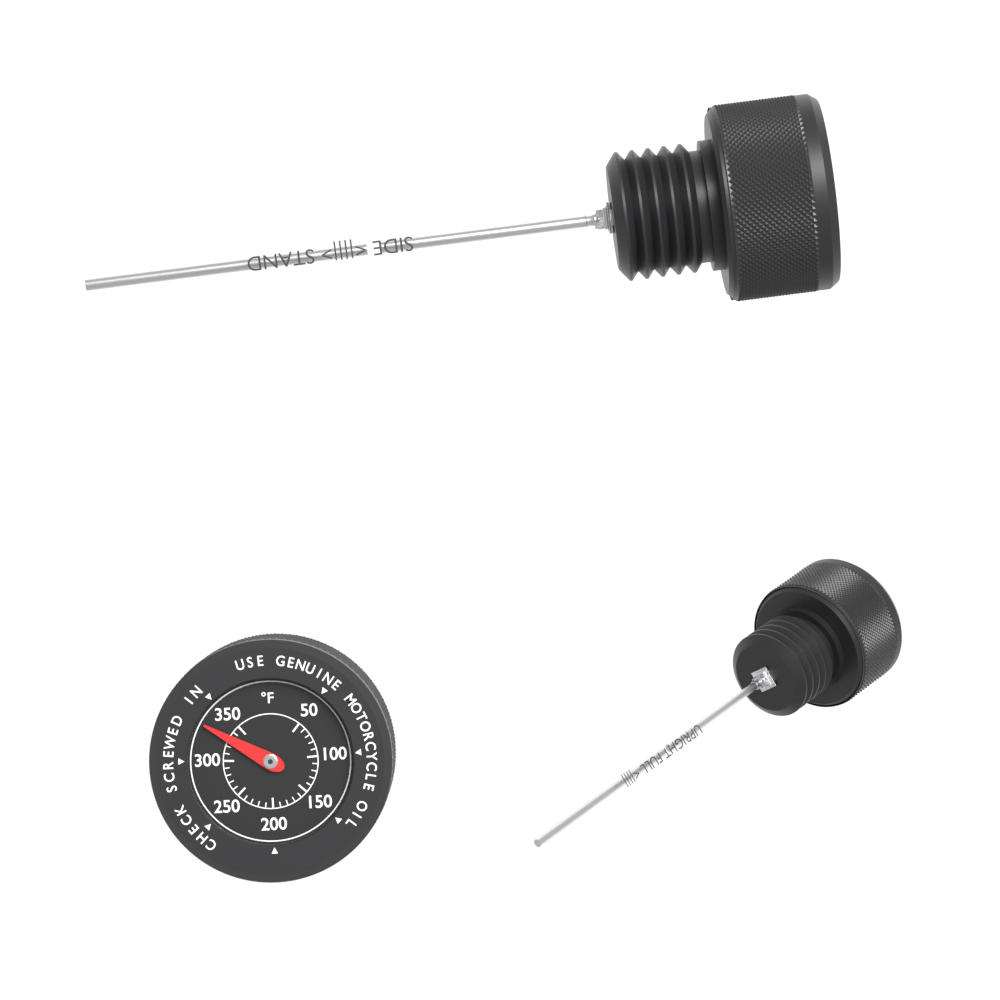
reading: 330 °F
